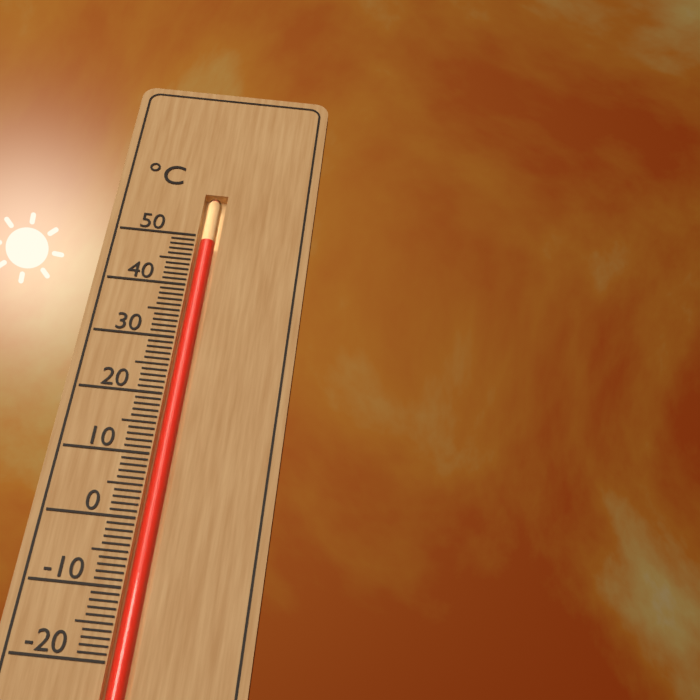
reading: 49 °C
